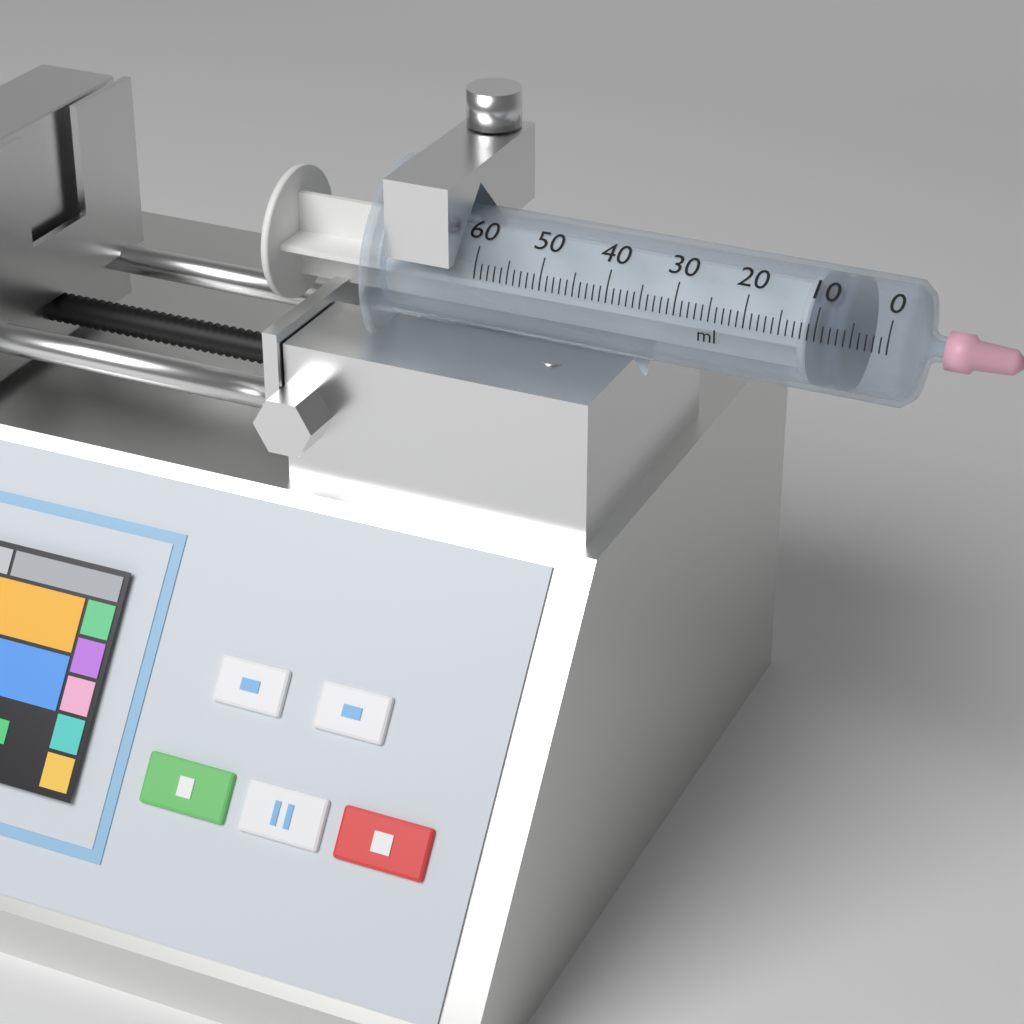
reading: 6 ml
